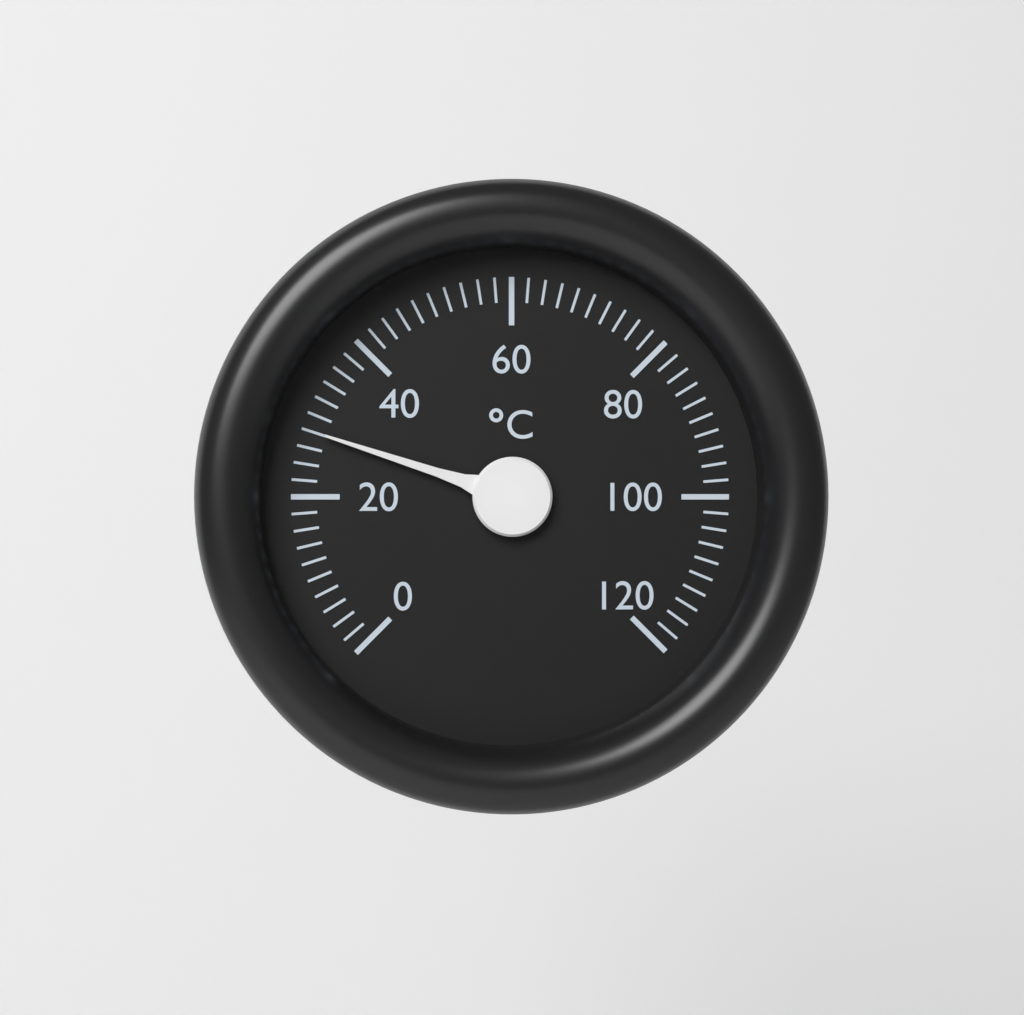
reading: 28 °C
